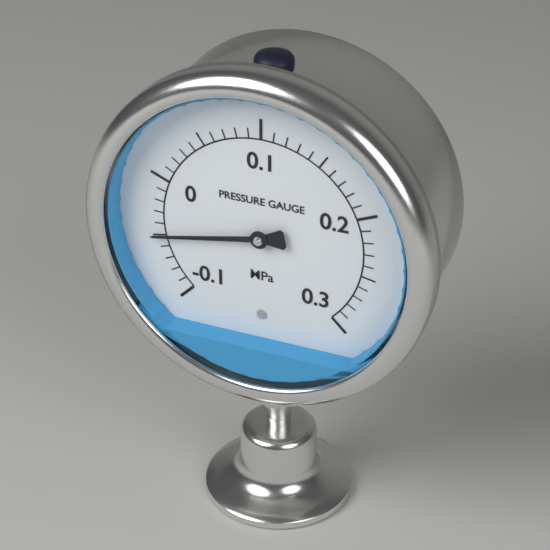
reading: -0.05 MPa
